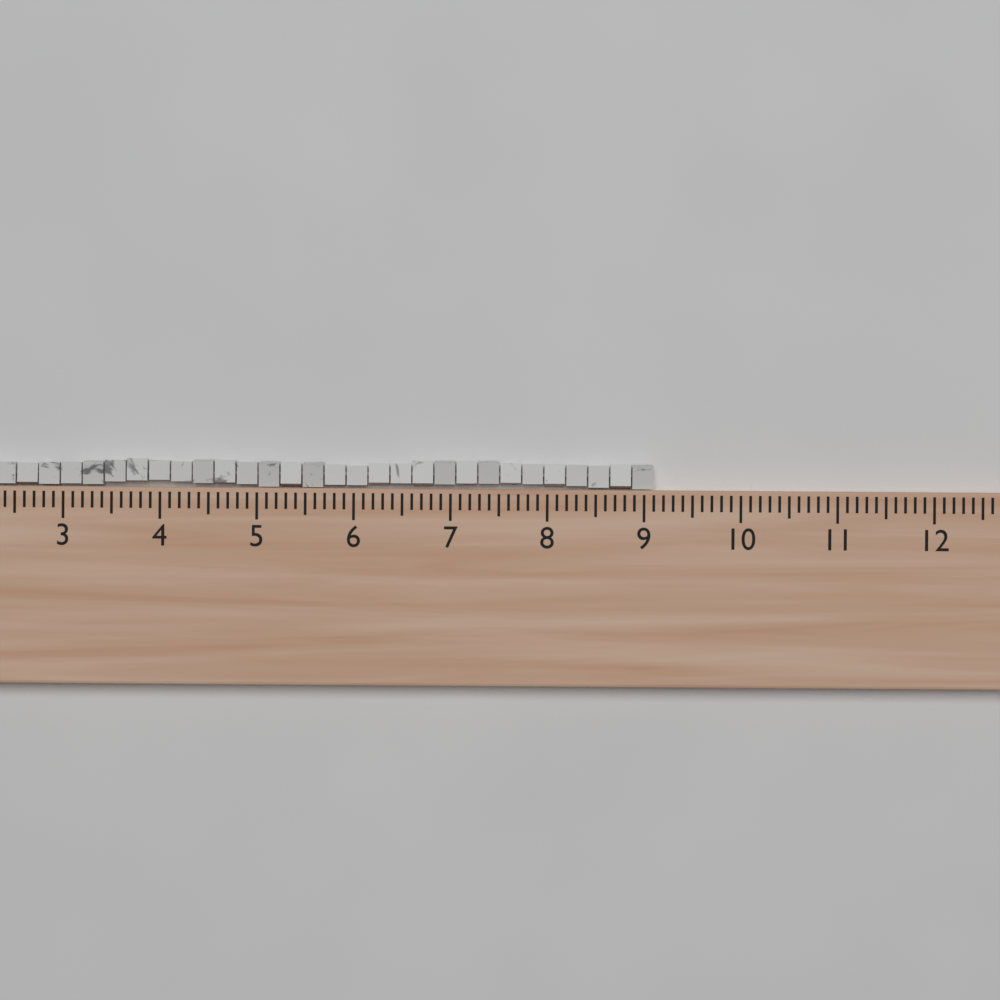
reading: 9.1 (no unit)
